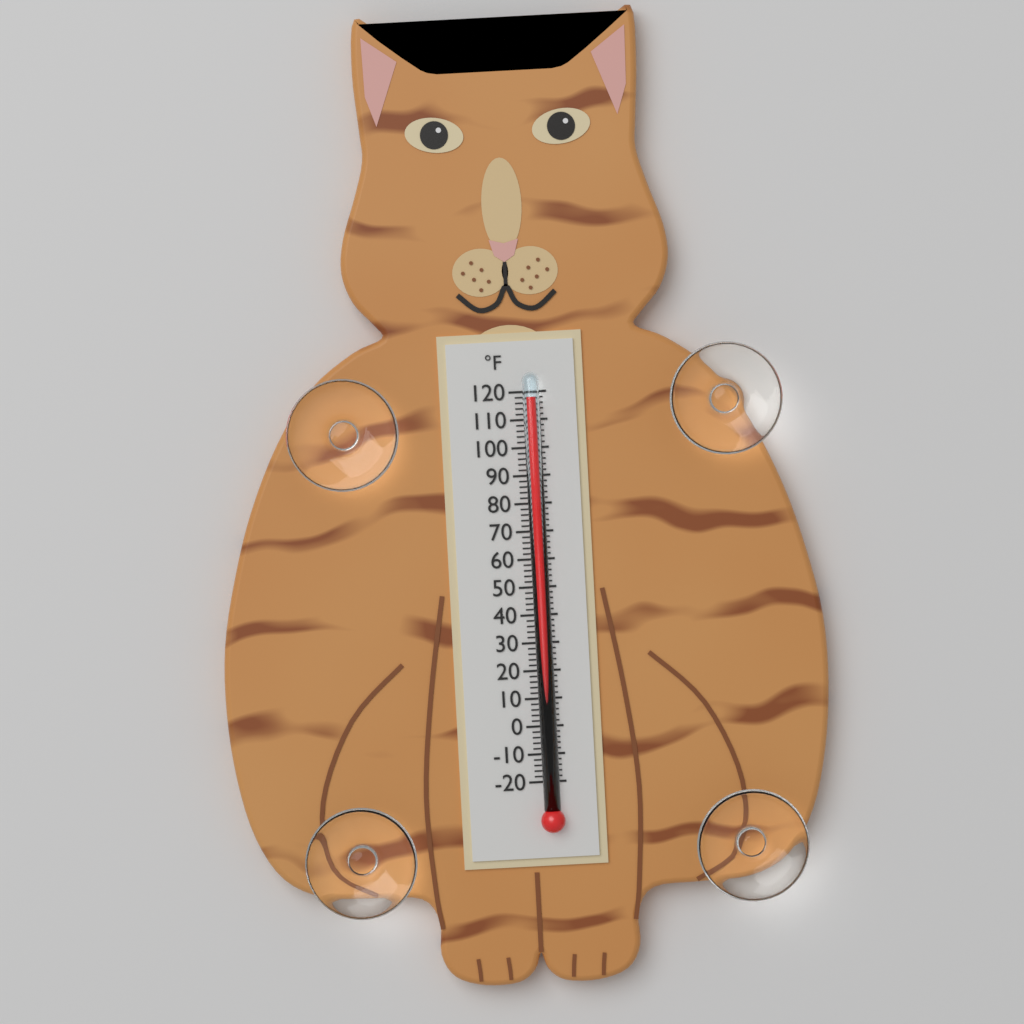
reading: 118 °F
